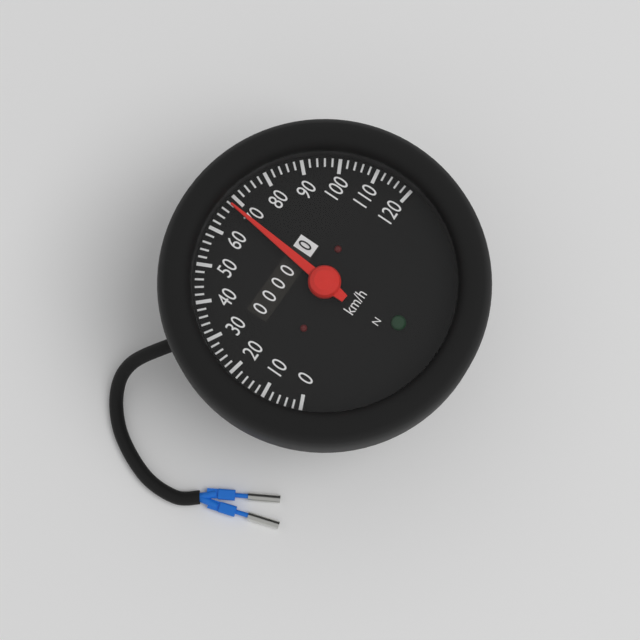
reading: 68 km/h
